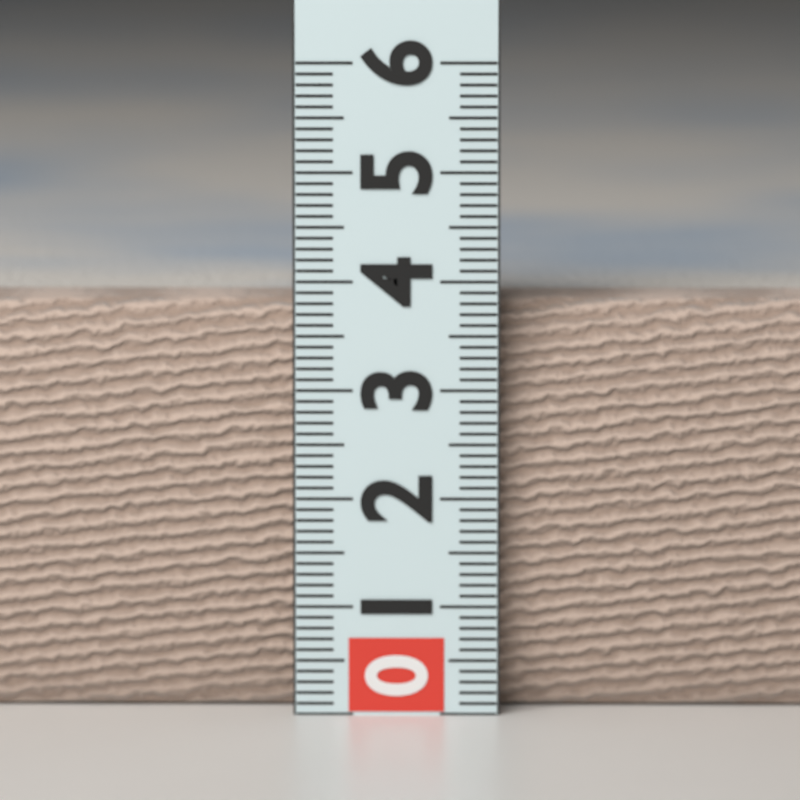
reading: 3.8 (no unit)
